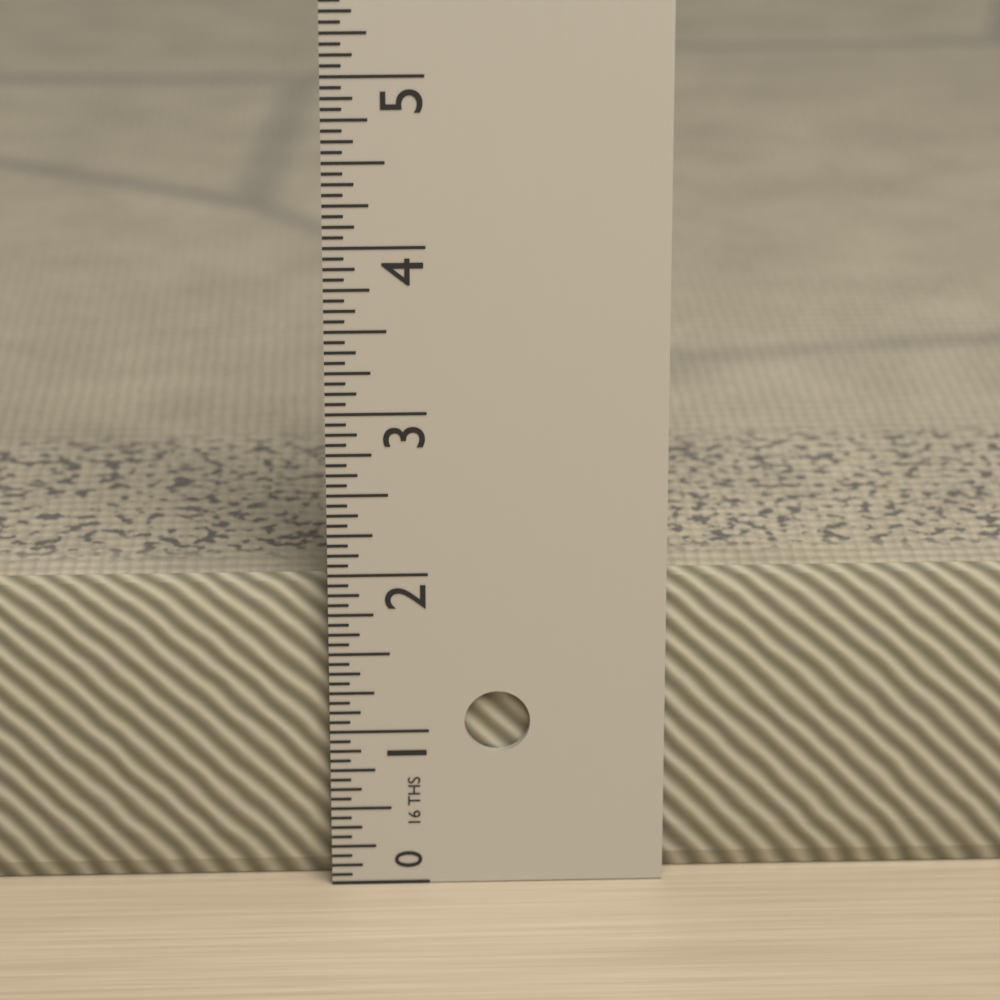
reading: 1.9375 in
